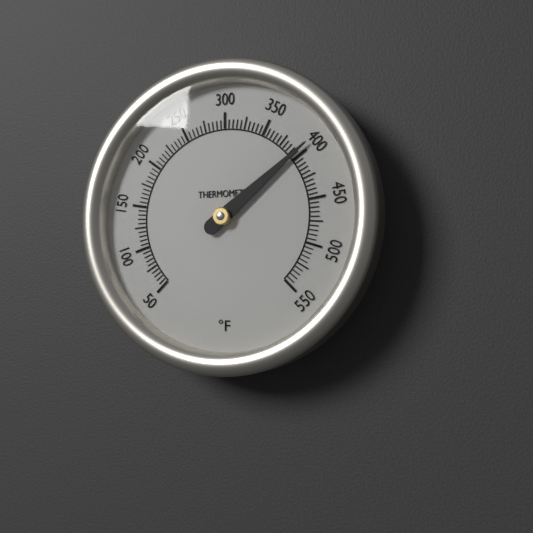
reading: 395 °F
